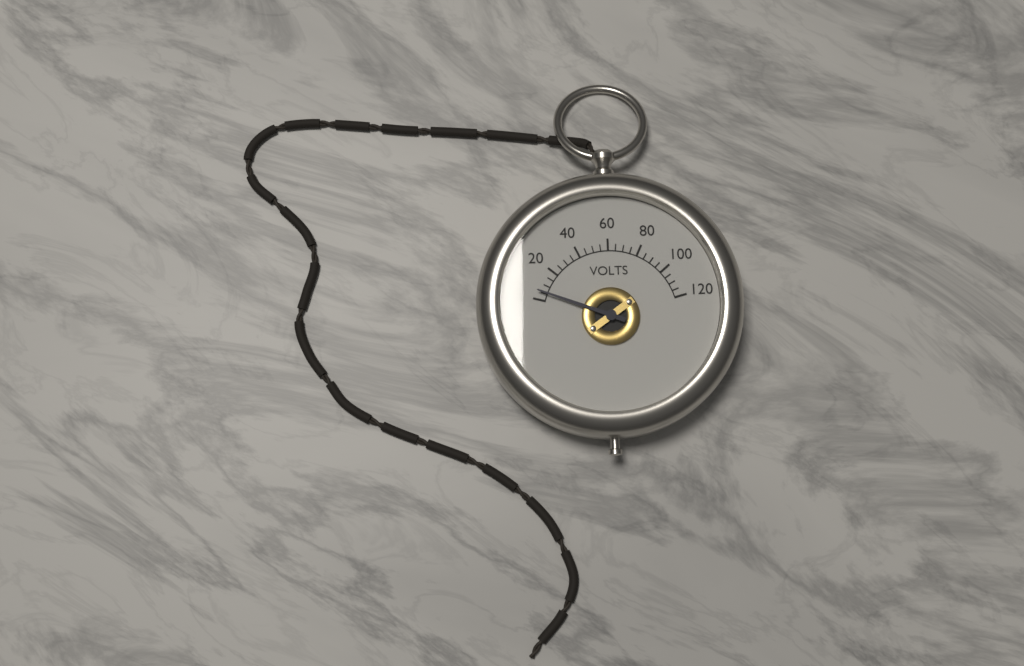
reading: 5 V
